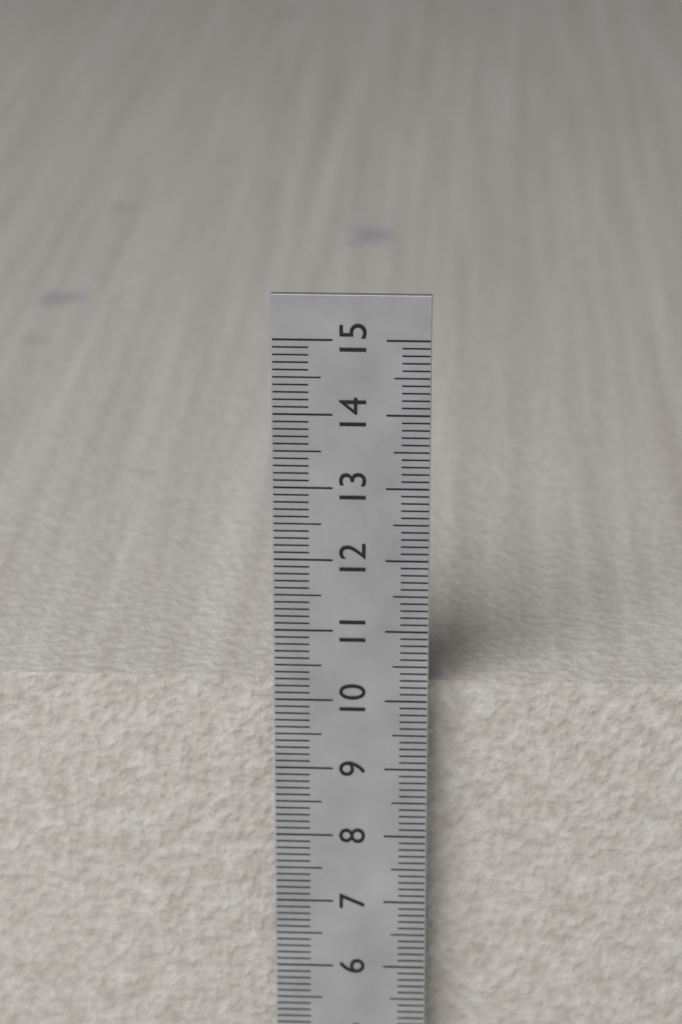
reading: 10.1 cm
